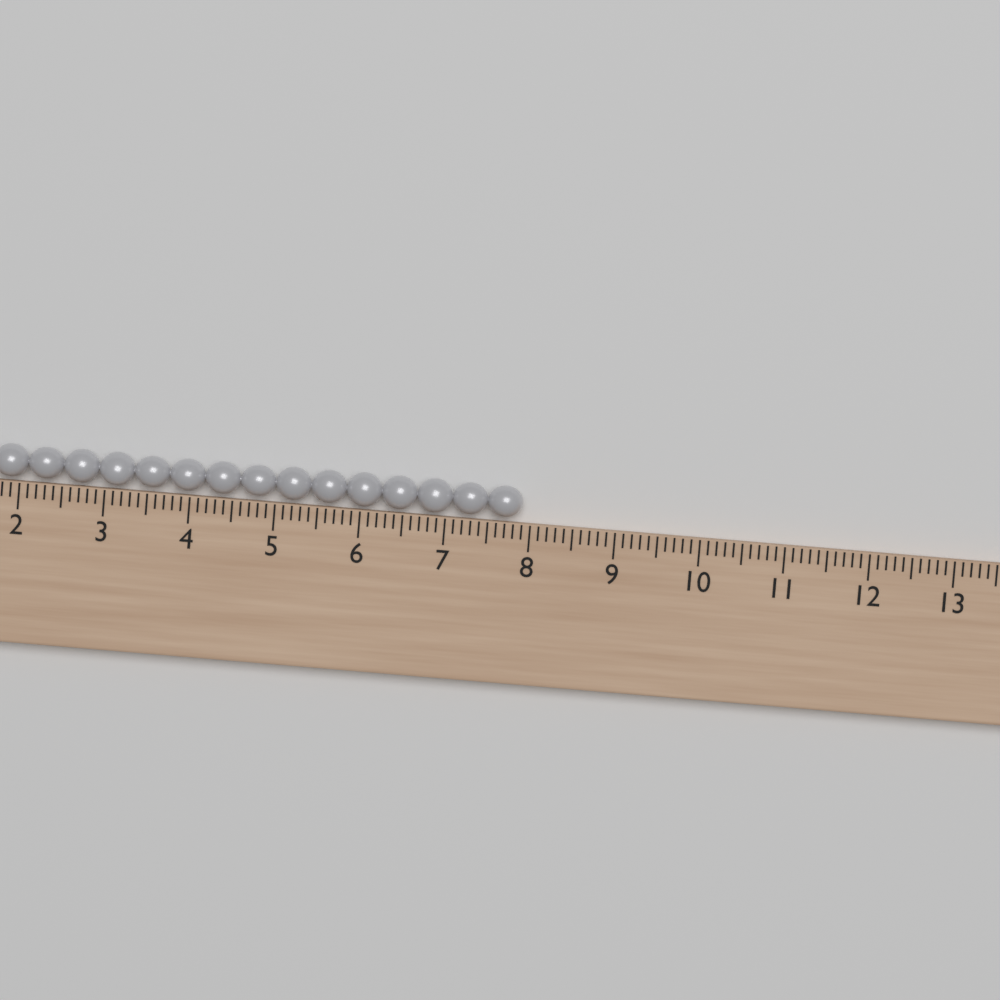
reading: 7.9 (no unit)
